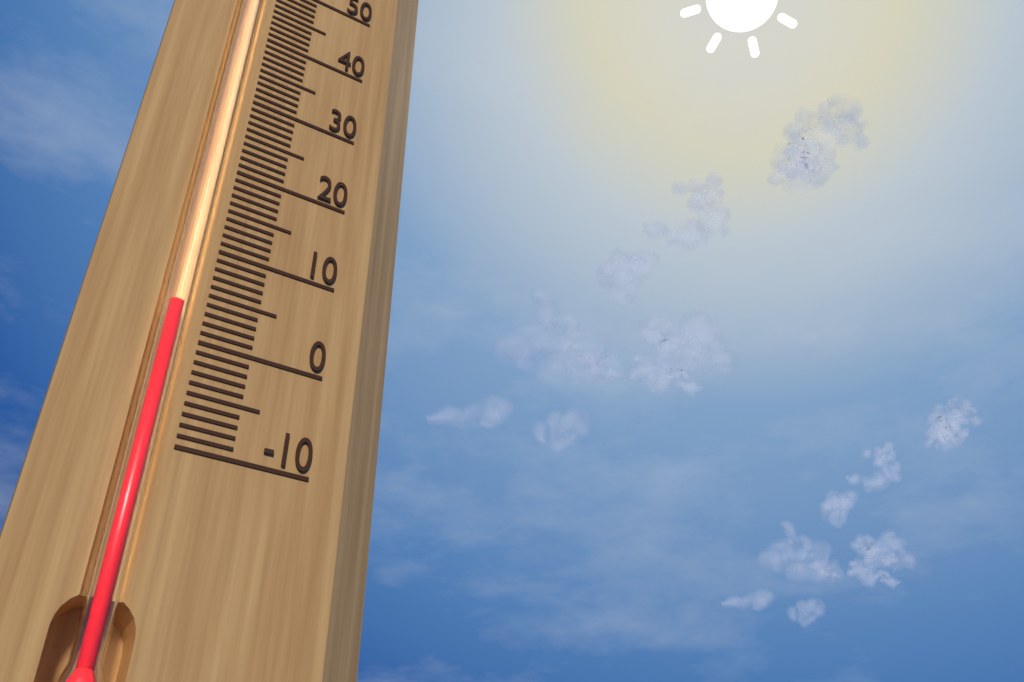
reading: 3 (no unit)
